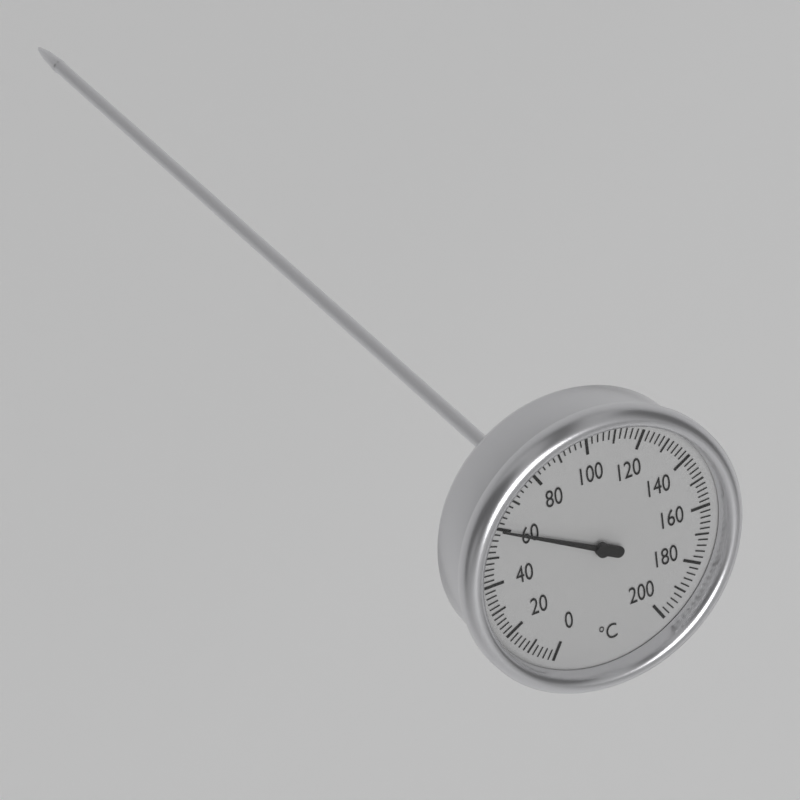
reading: 60 °C
